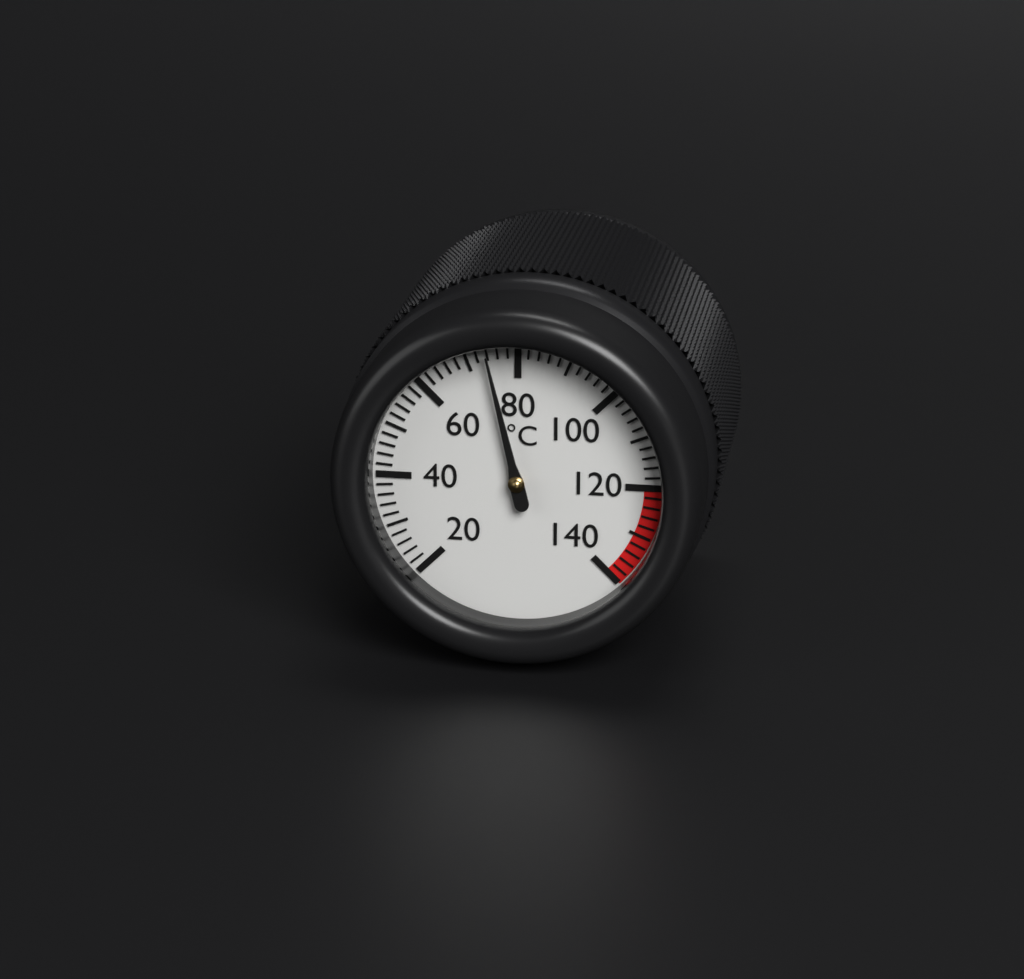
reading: 74 °C
